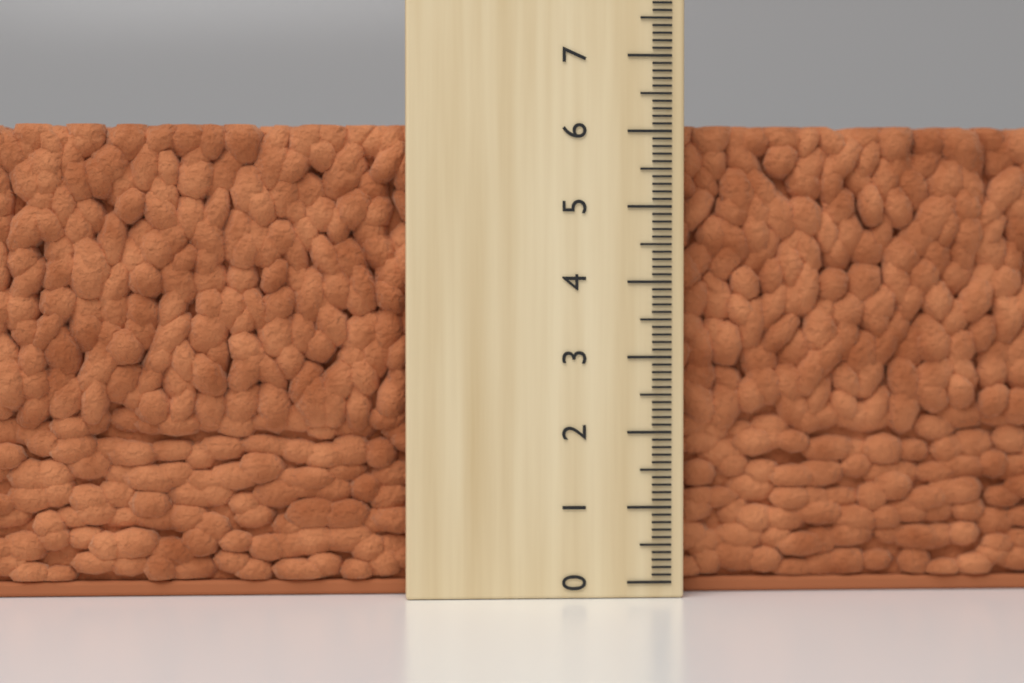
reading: 6.1 (no unit)
